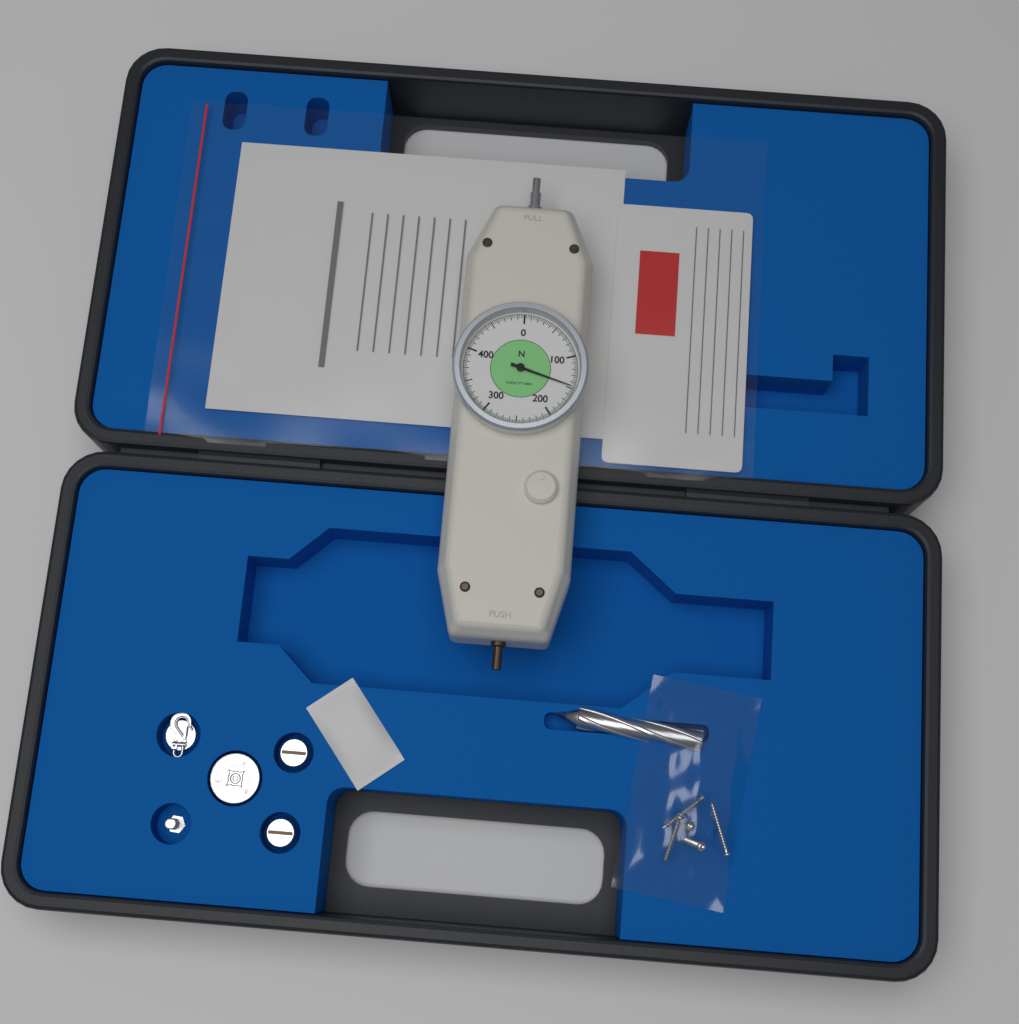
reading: 147.5 N
